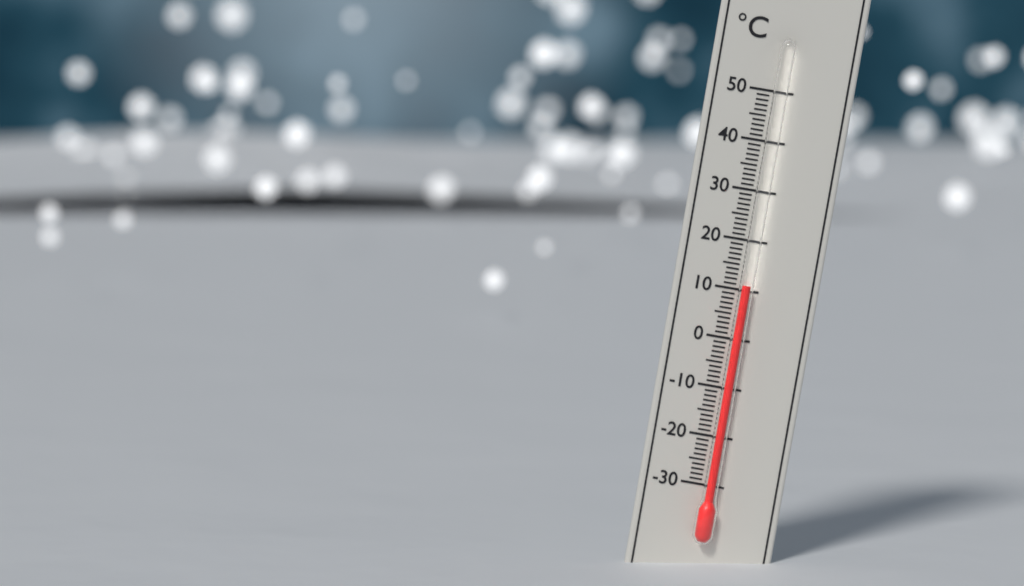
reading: 11 °C
